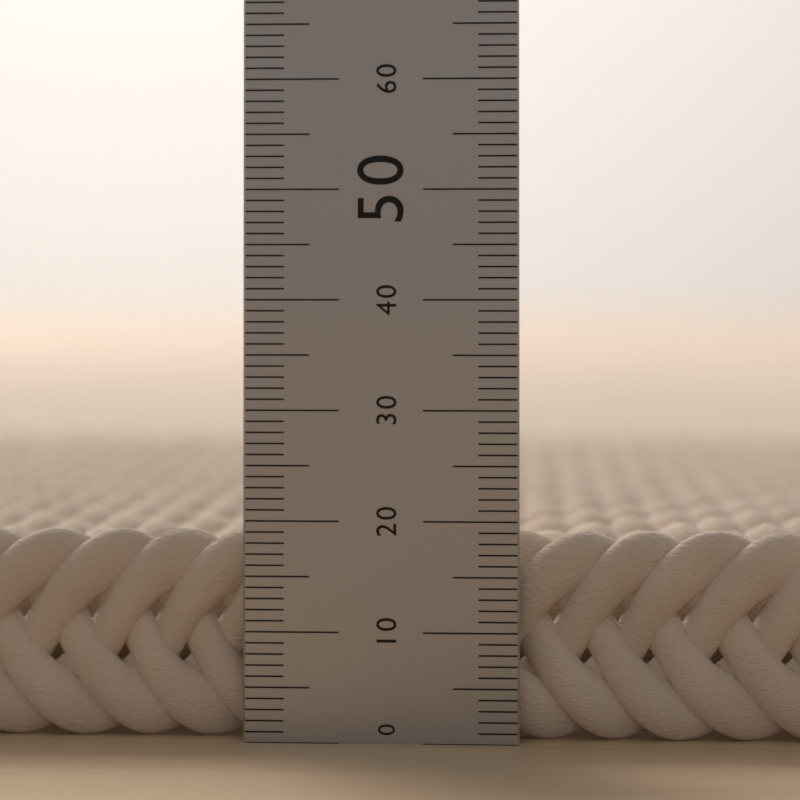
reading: 19 (no unit)
